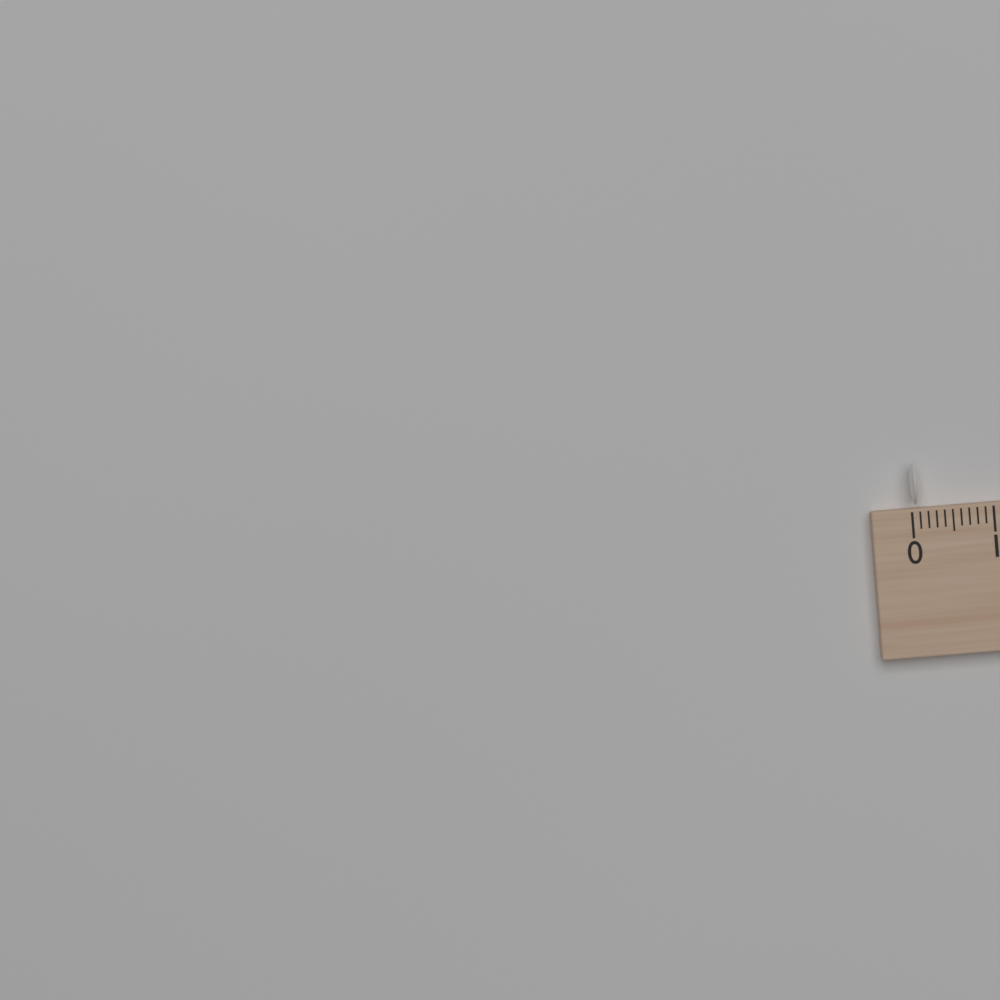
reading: 0.1 (no unit)
